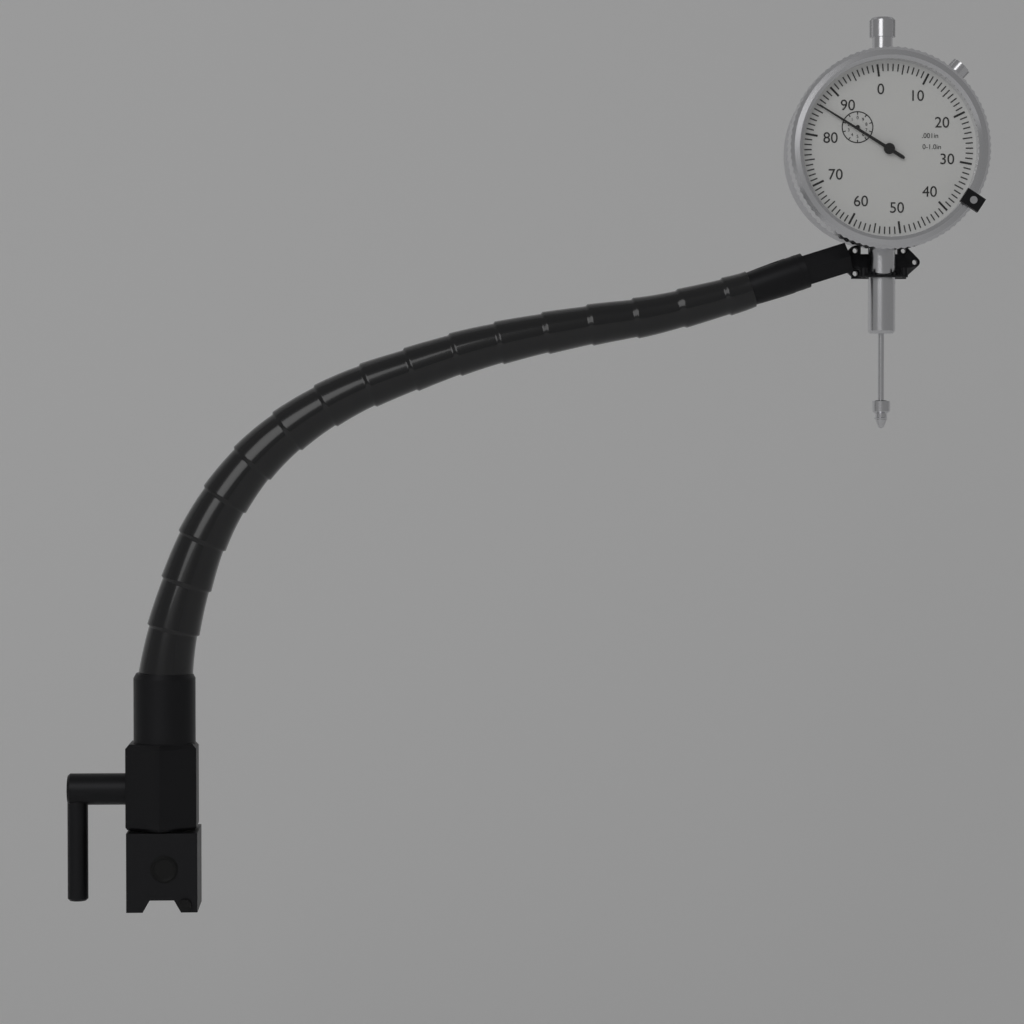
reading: 0.086 in
